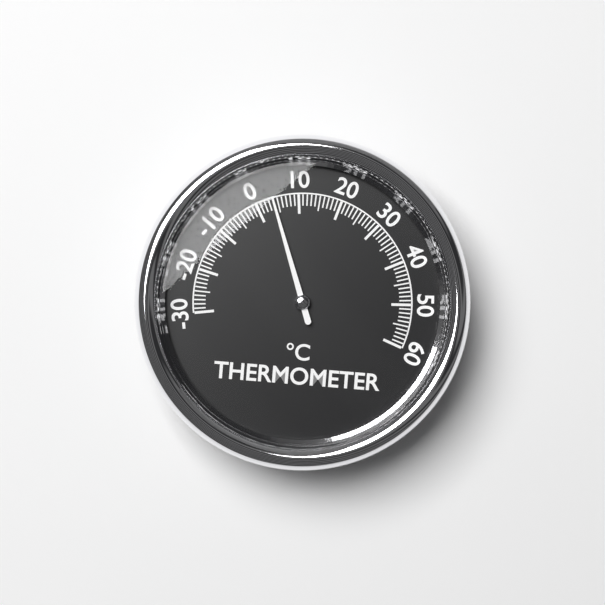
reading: 4 °C
